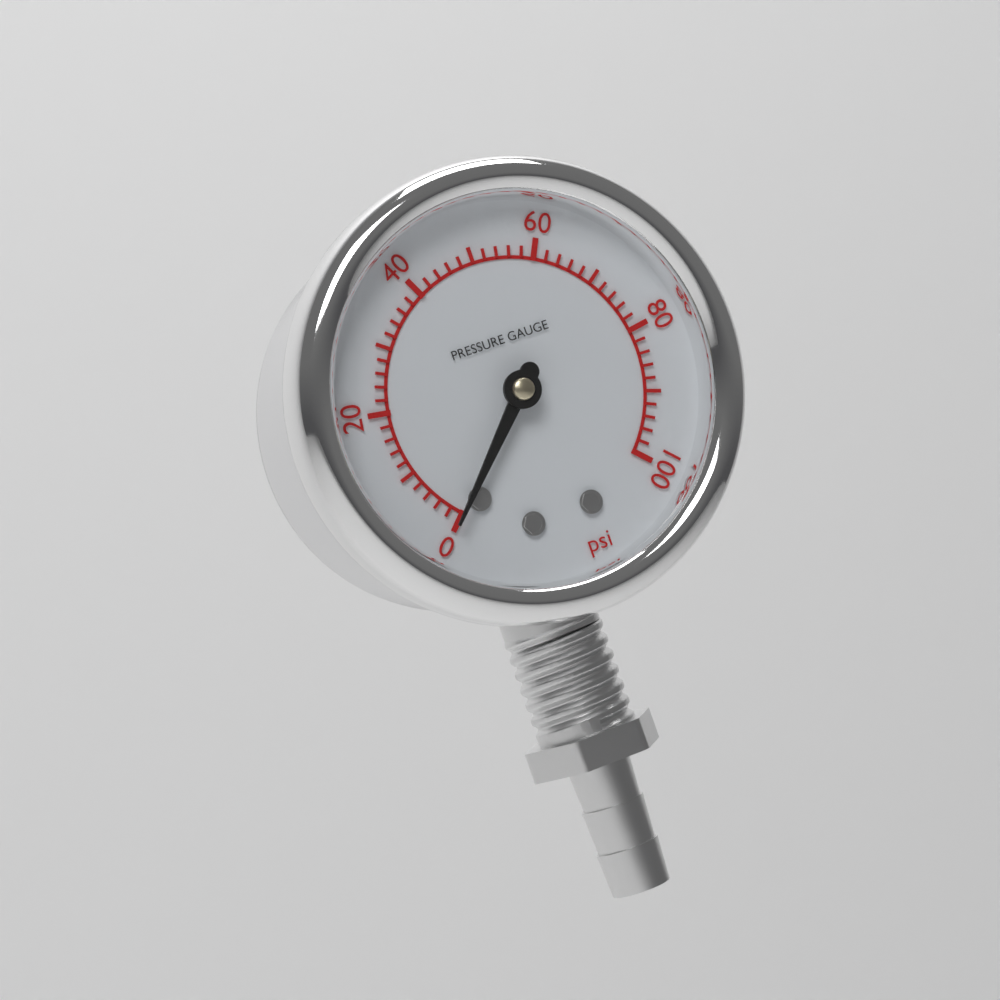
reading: 0 psi
